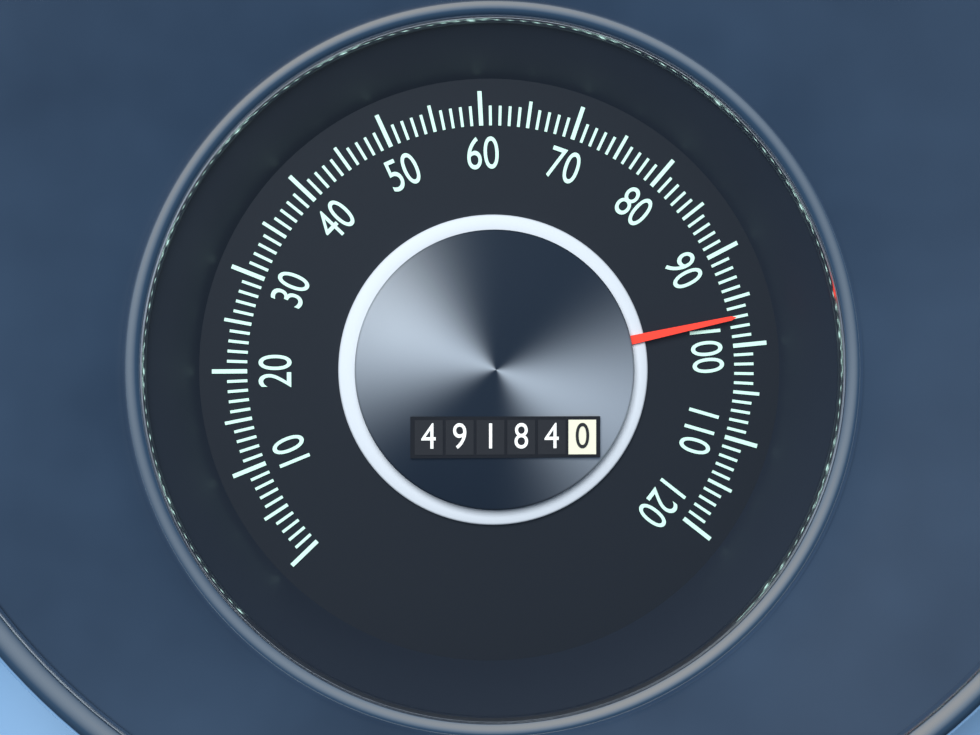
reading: 97 (no unit)
